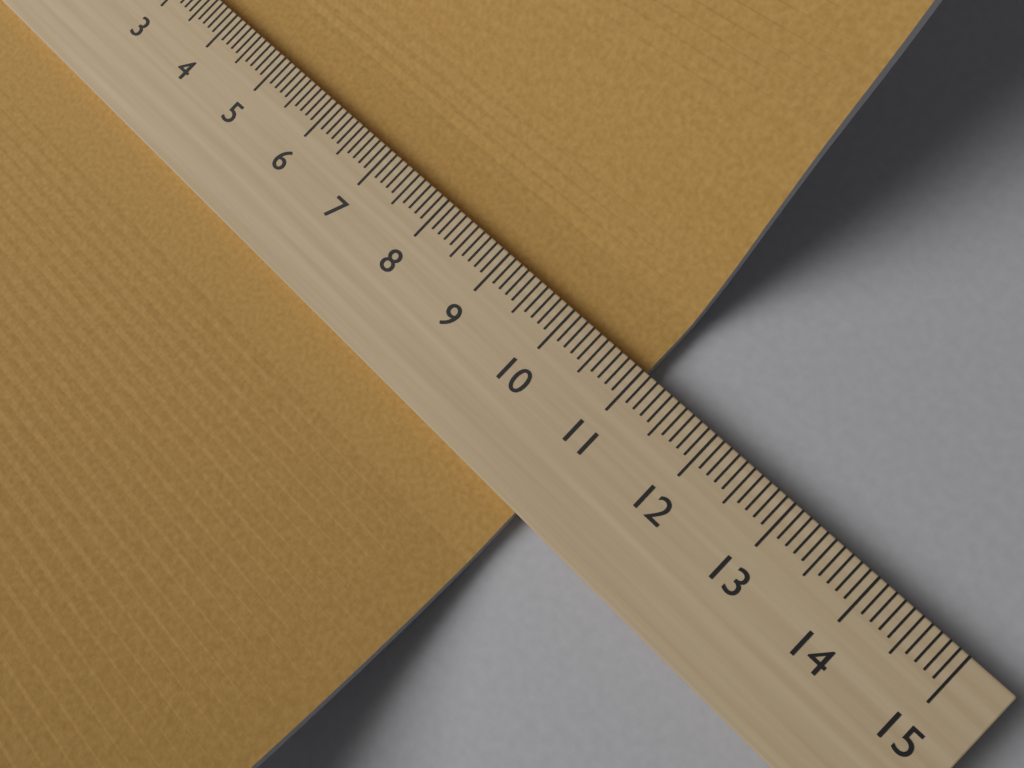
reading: 11.0 (no unit)
